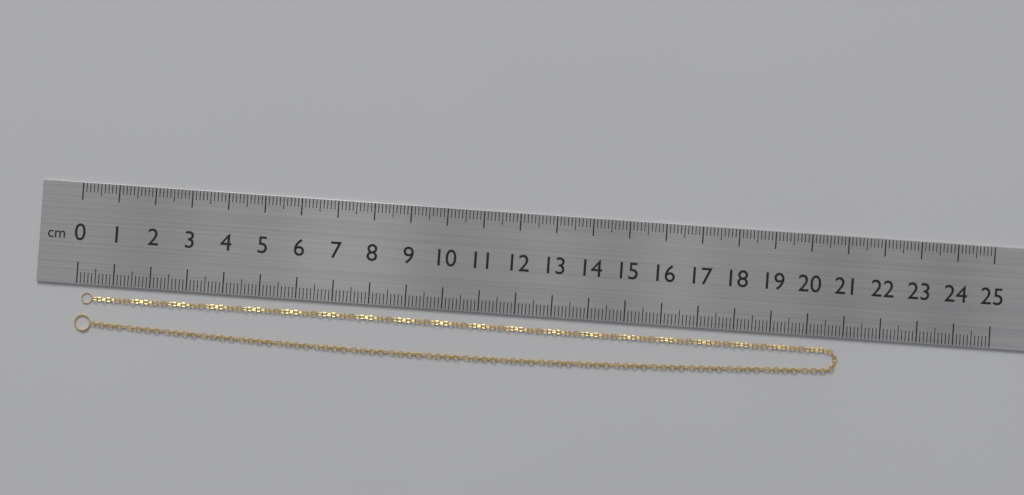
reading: 20.9 cm
